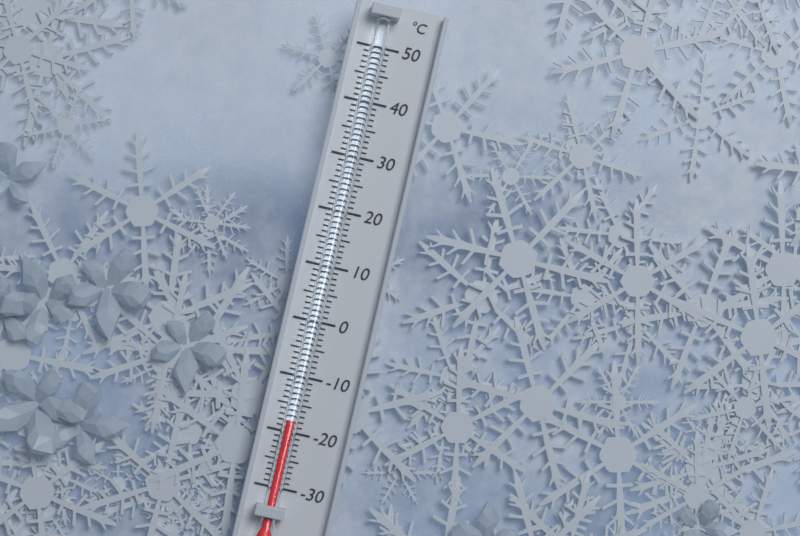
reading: -18 °C
